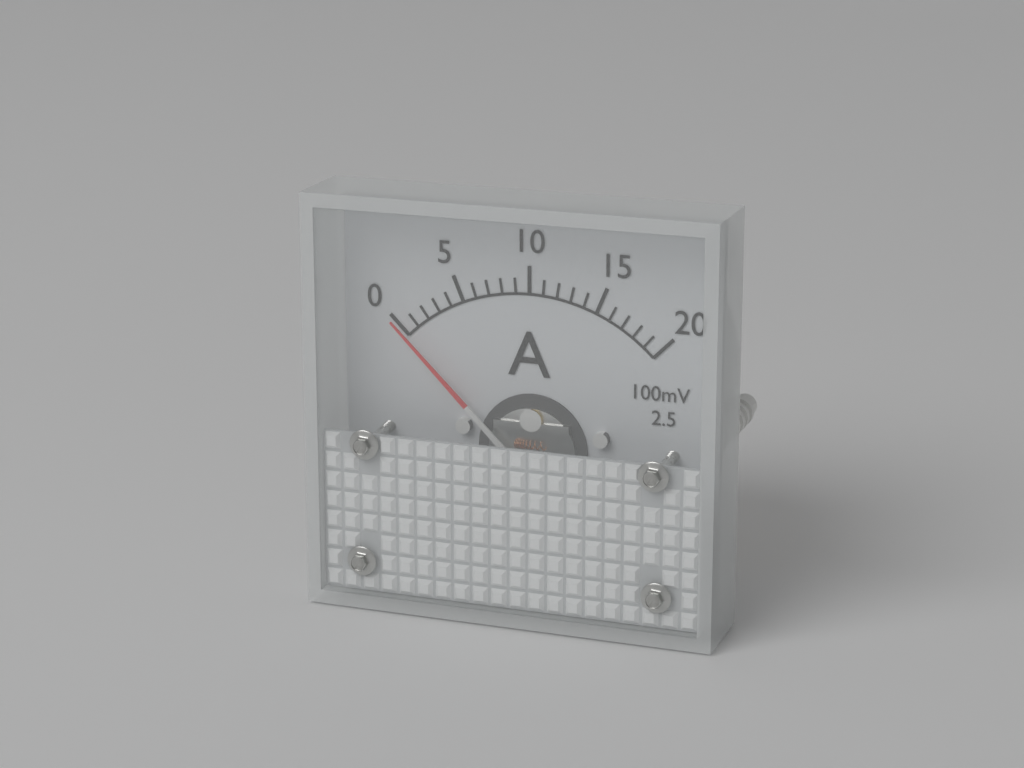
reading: 0 A
